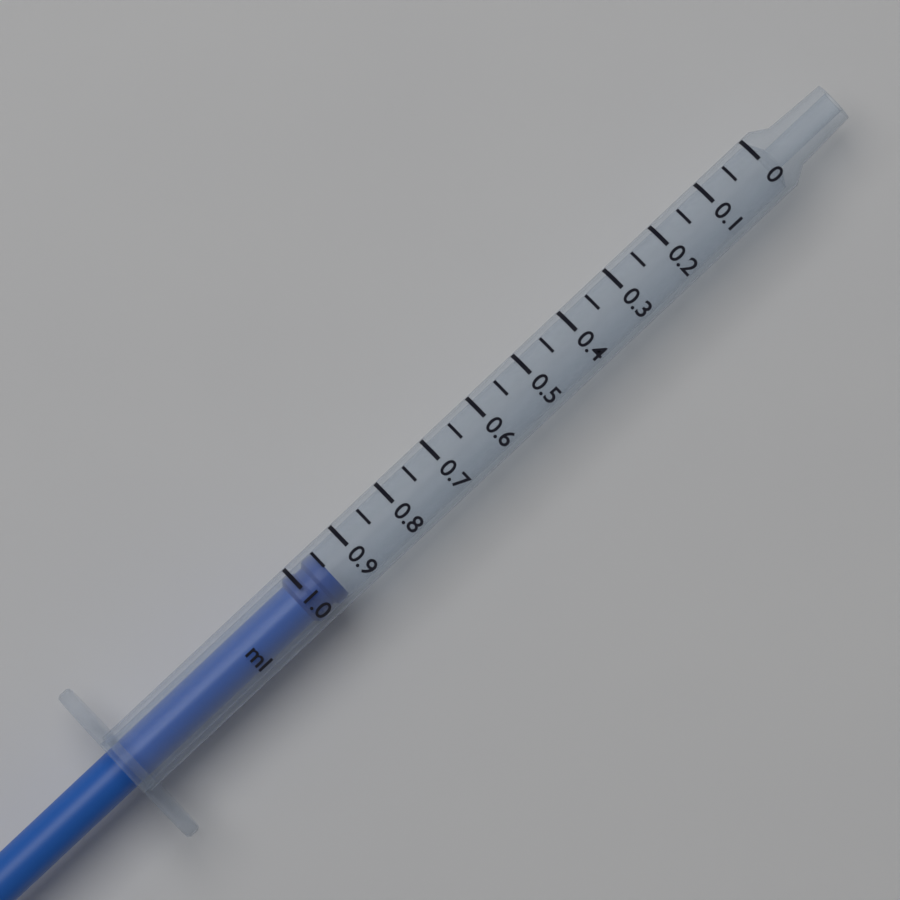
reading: 0.95 ml
